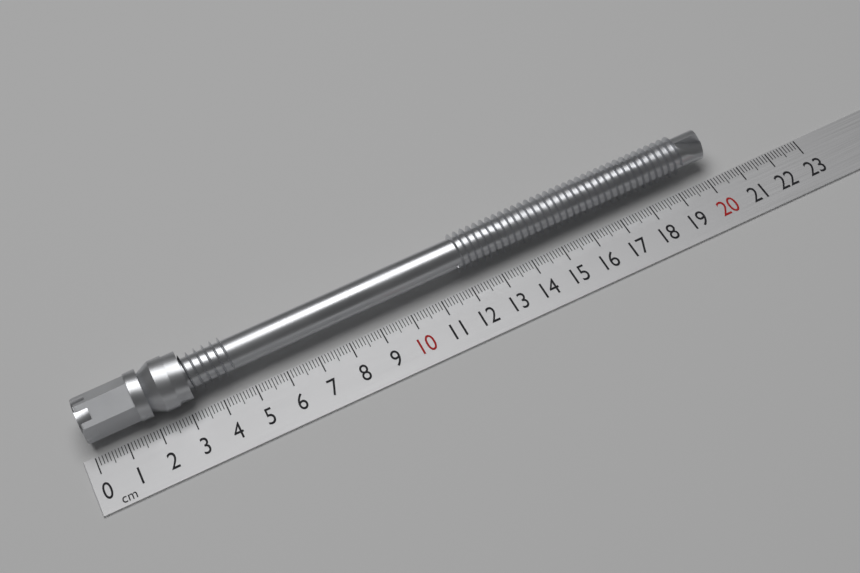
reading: 20.3 cm
